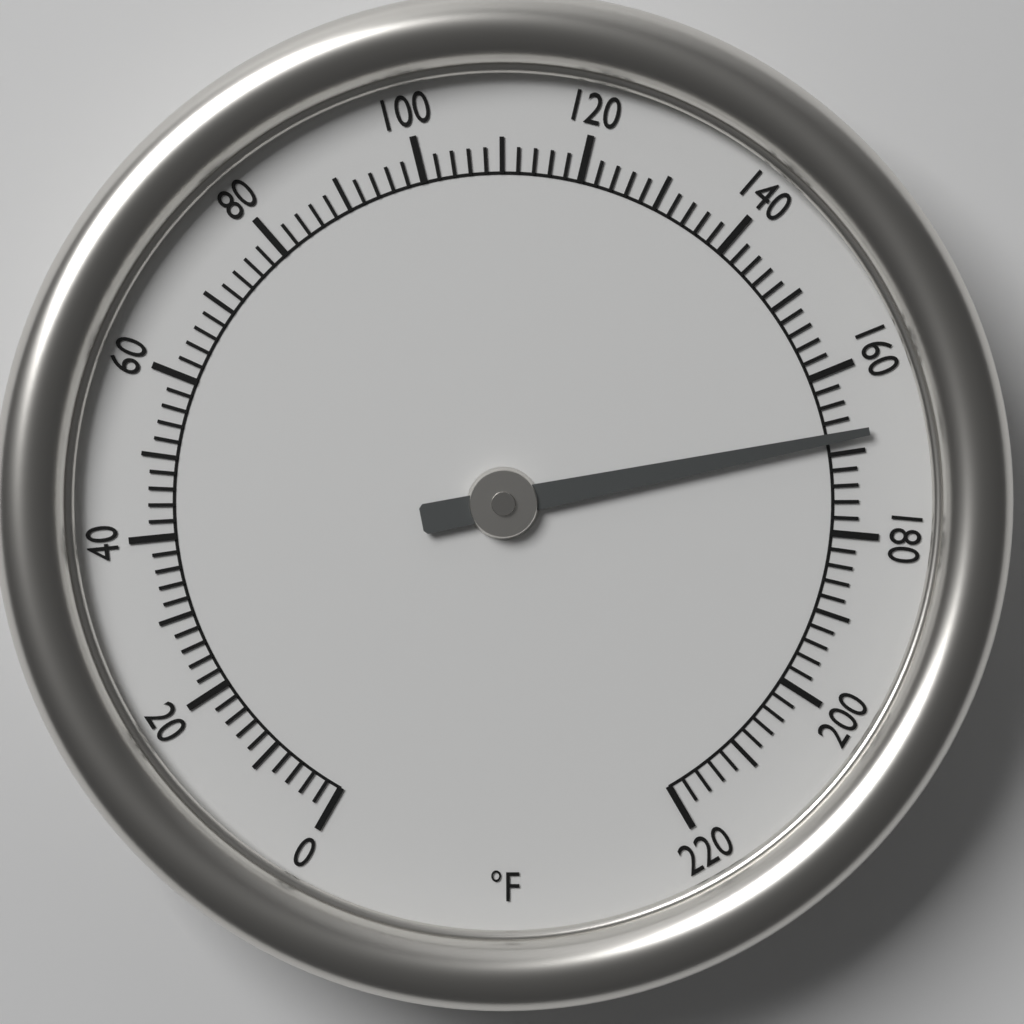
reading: 168 °F
